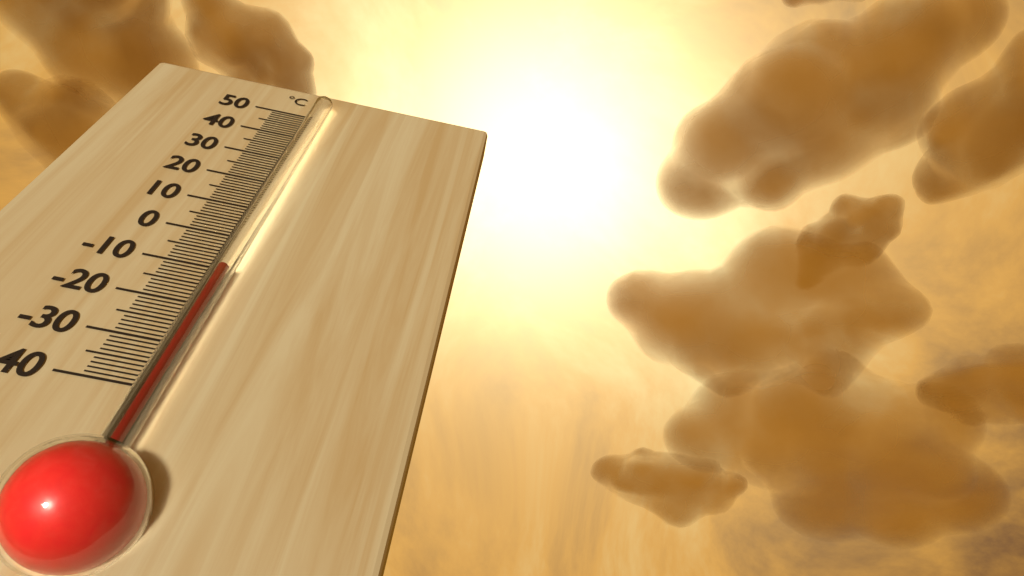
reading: -12 °C
